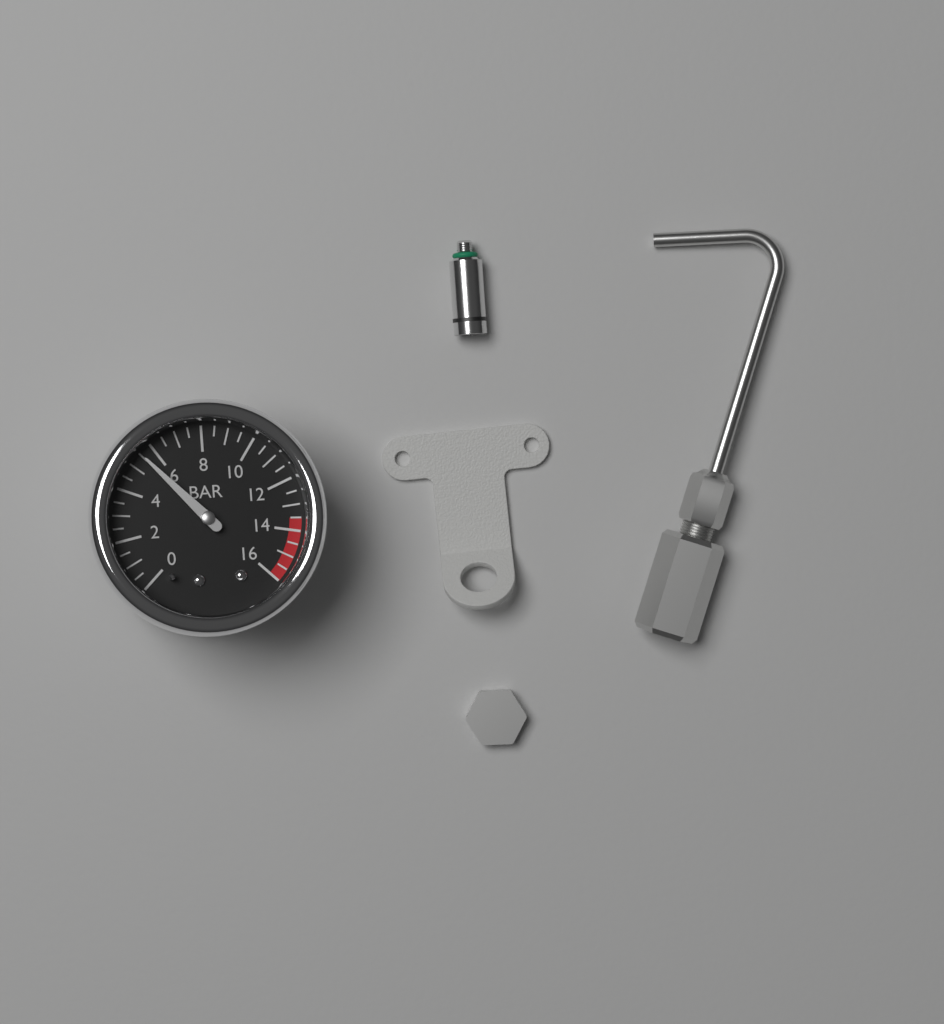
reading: 5.5 bar
